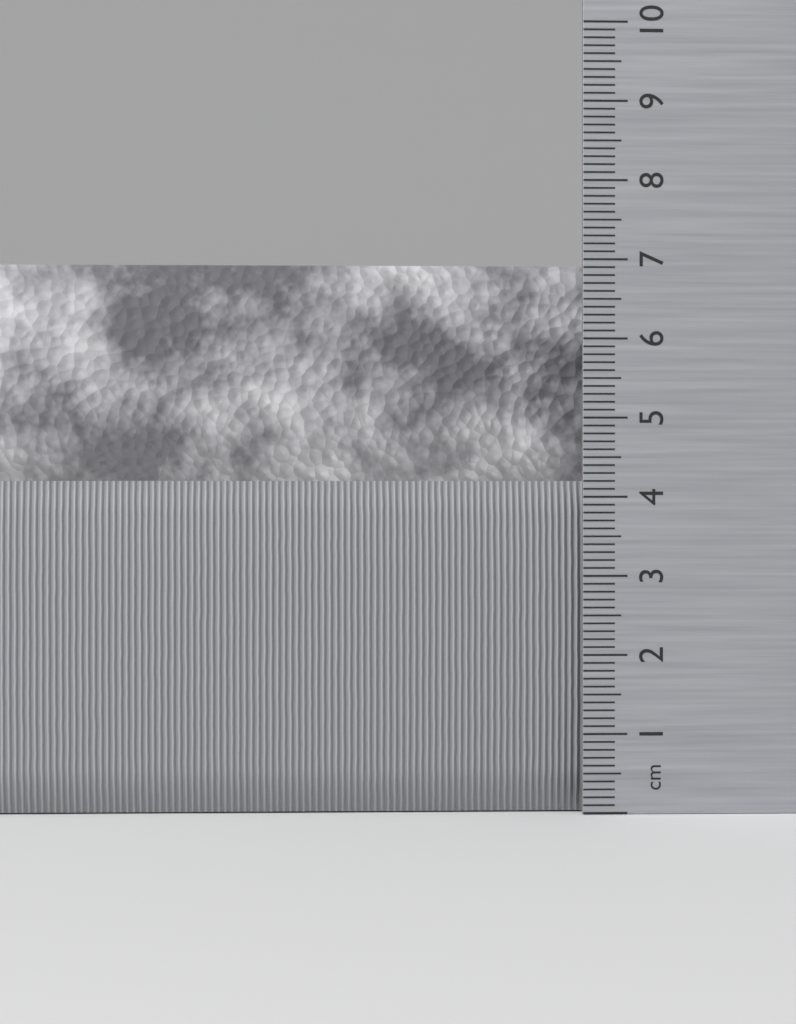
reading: 7.0 cm
